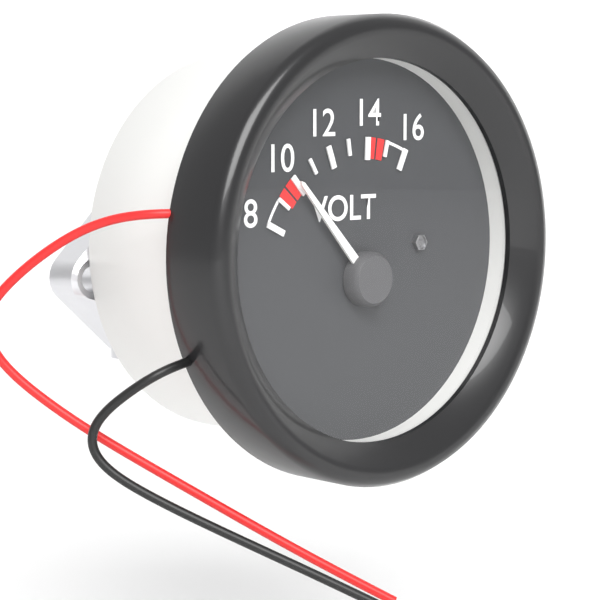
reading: 10 V
